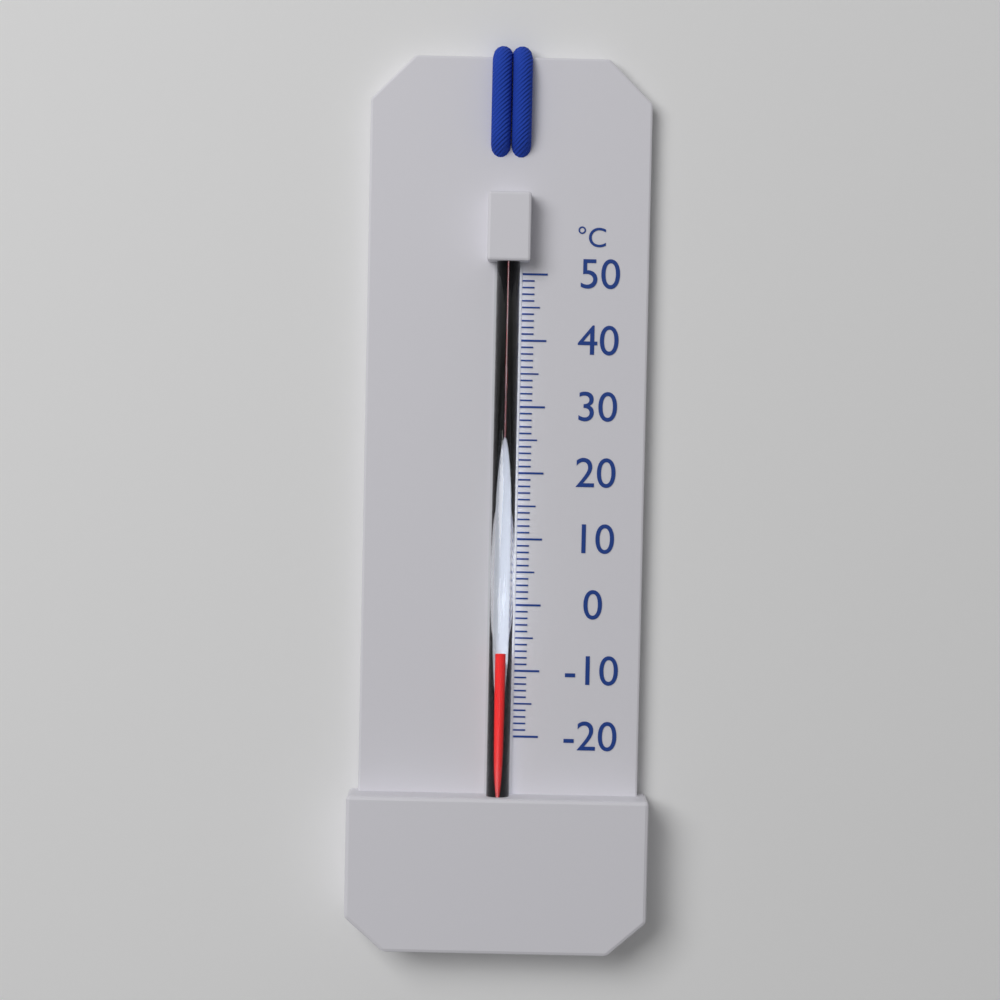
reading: -7 °C
